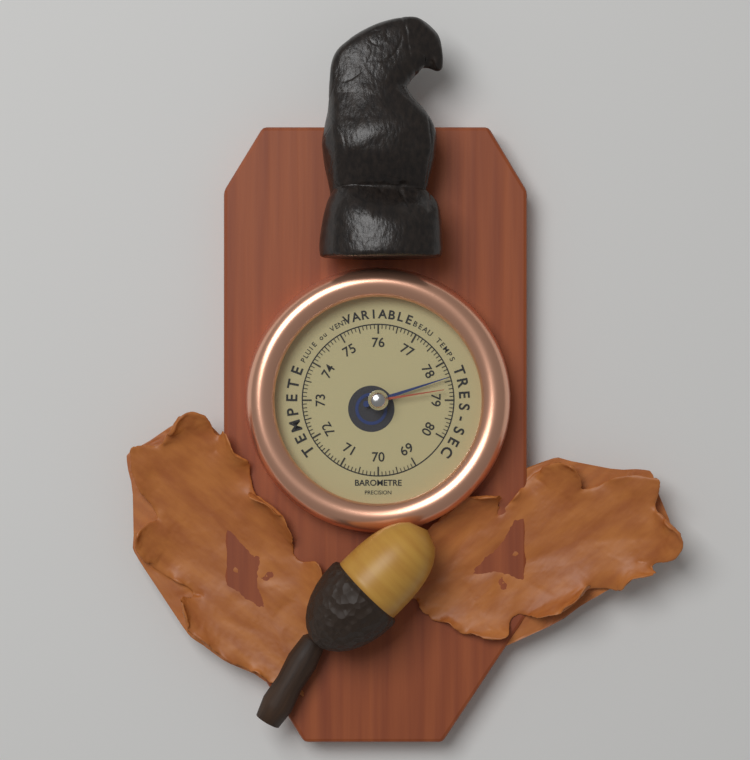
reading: 78.4 (no unit)
